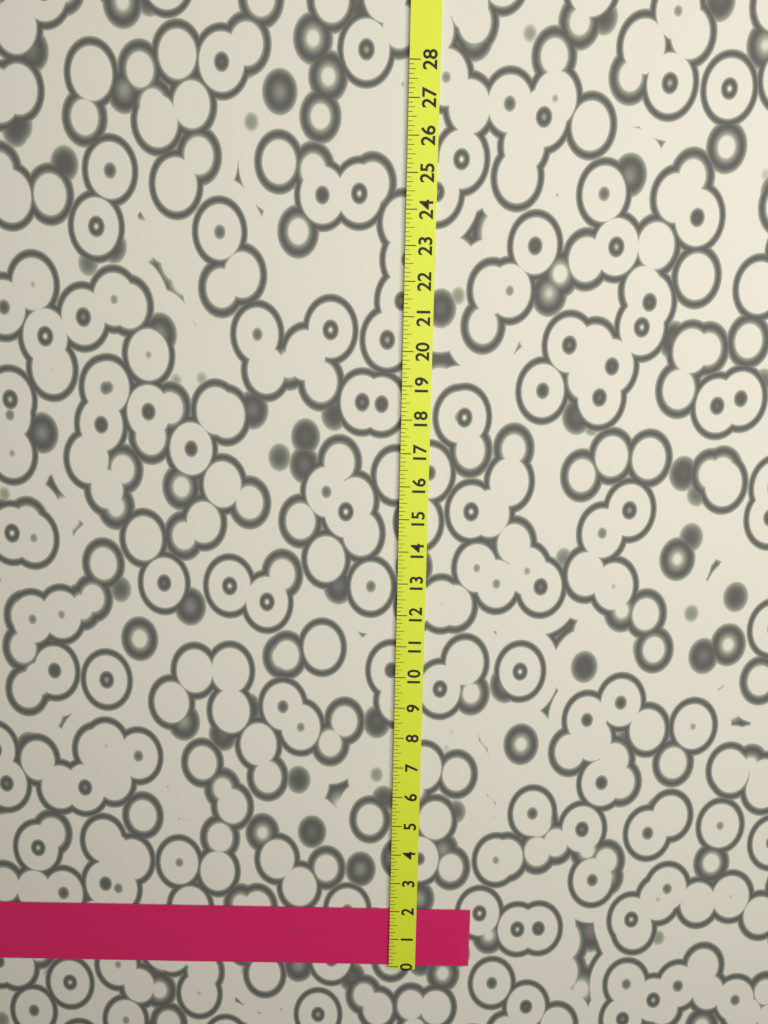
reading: 2.000 (no unit)
